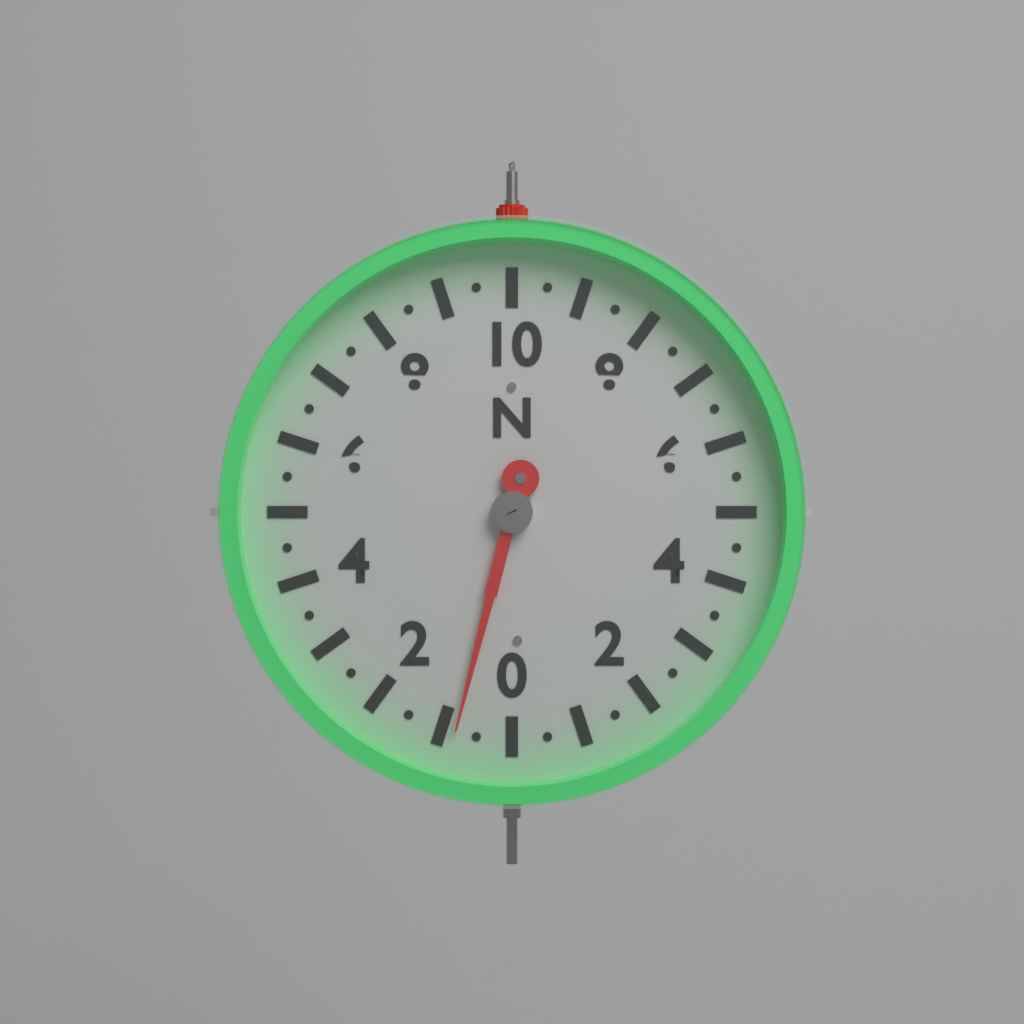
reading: 0.8 N
